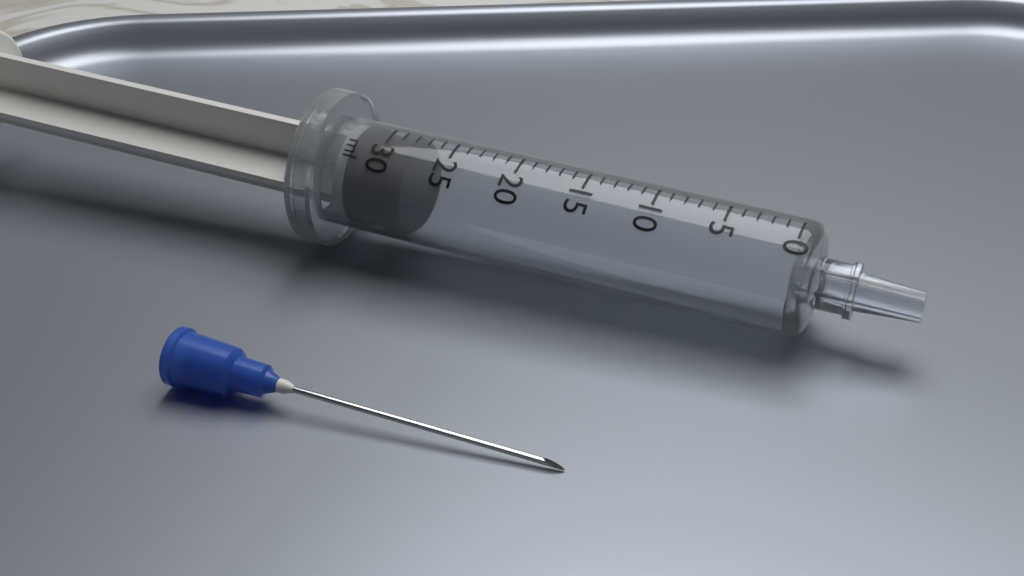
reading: 28 ml
